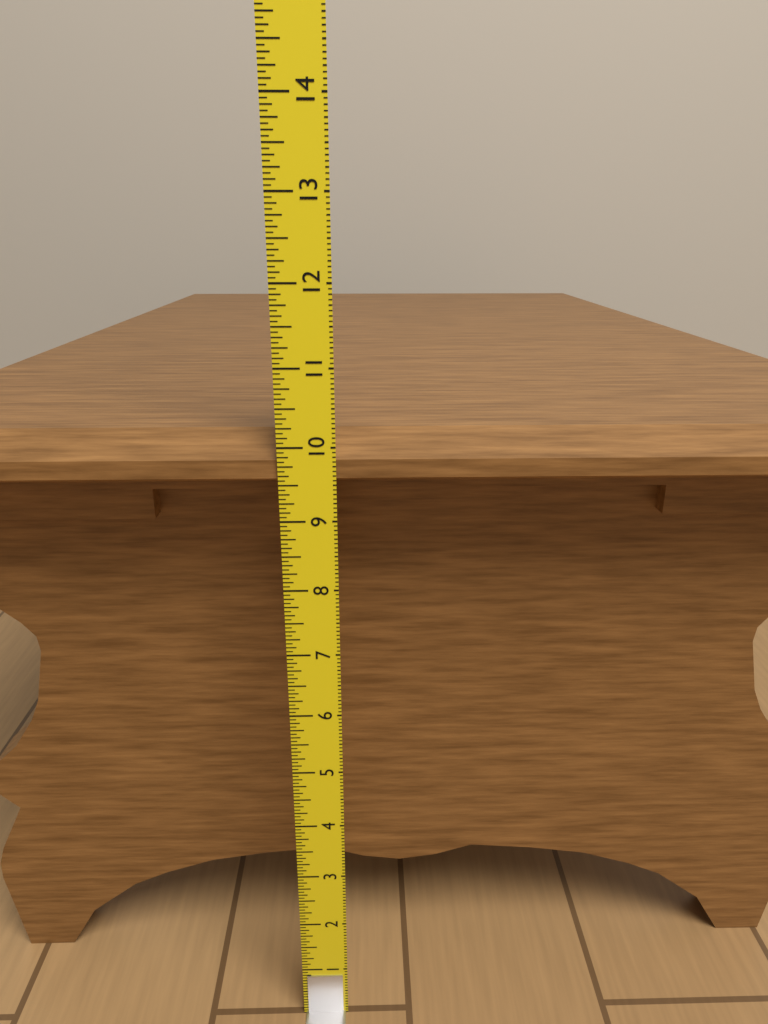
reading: 10.1250 in
